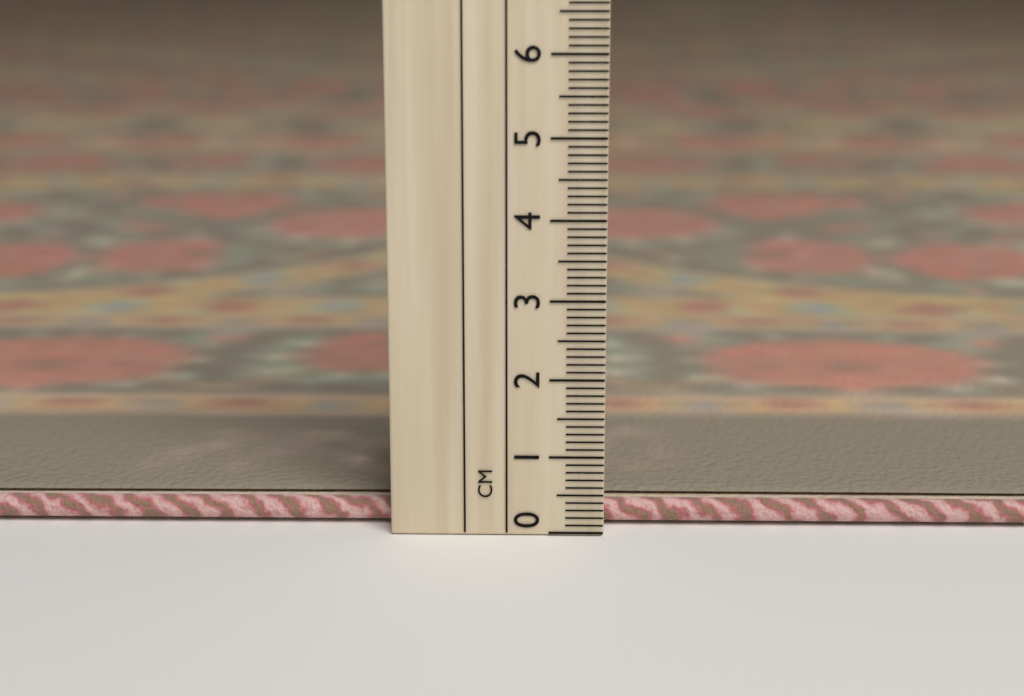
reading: 0.3 cm
